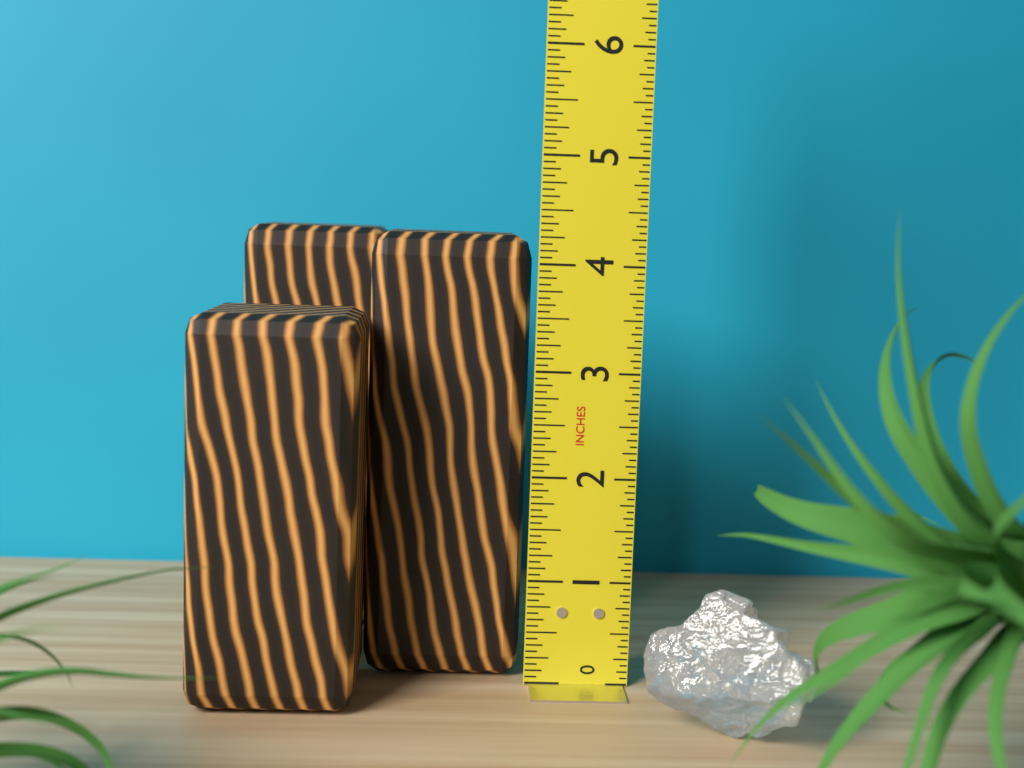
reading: 4.2500 in
